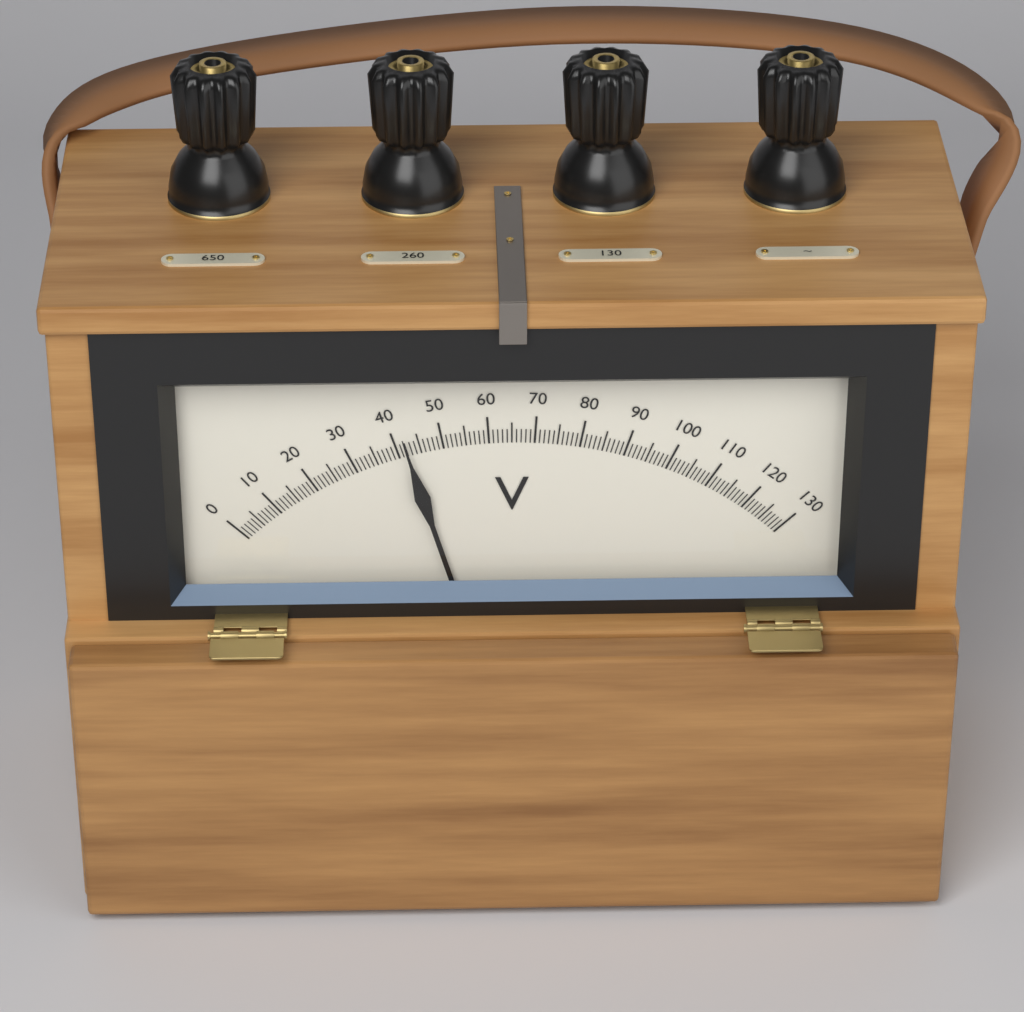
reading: 42 V
